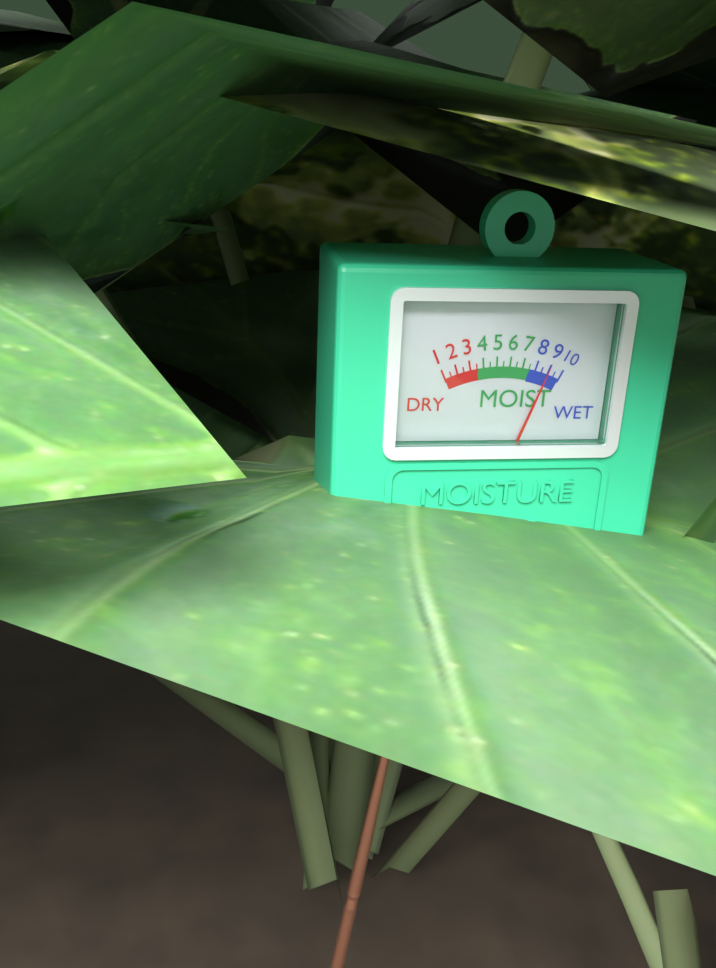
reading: 9.0 (no unit)
